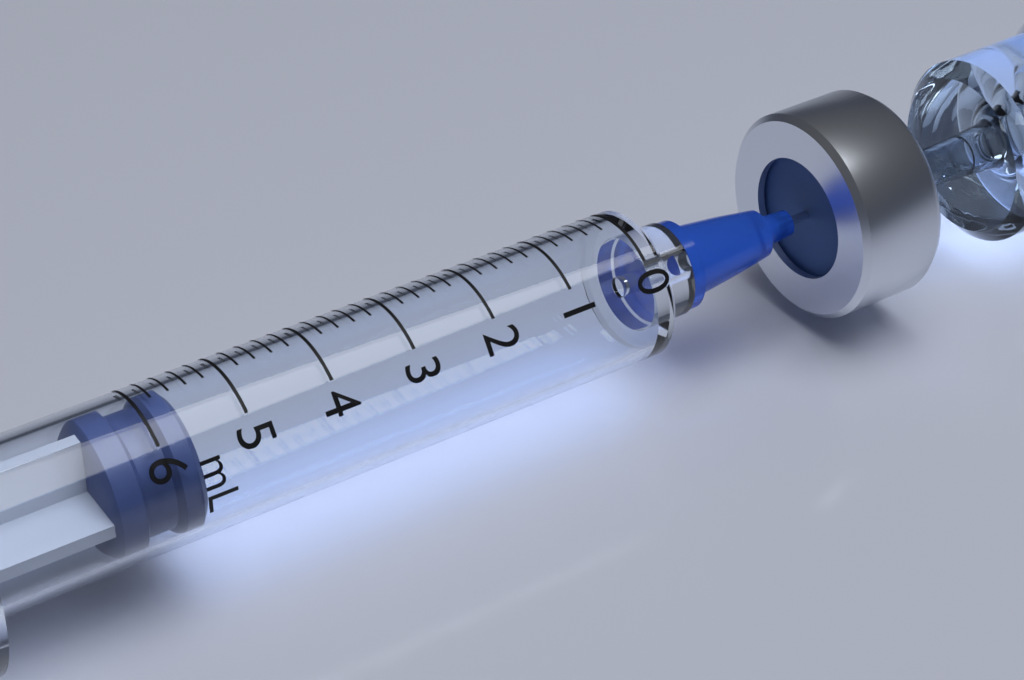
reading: 5.6 mL
